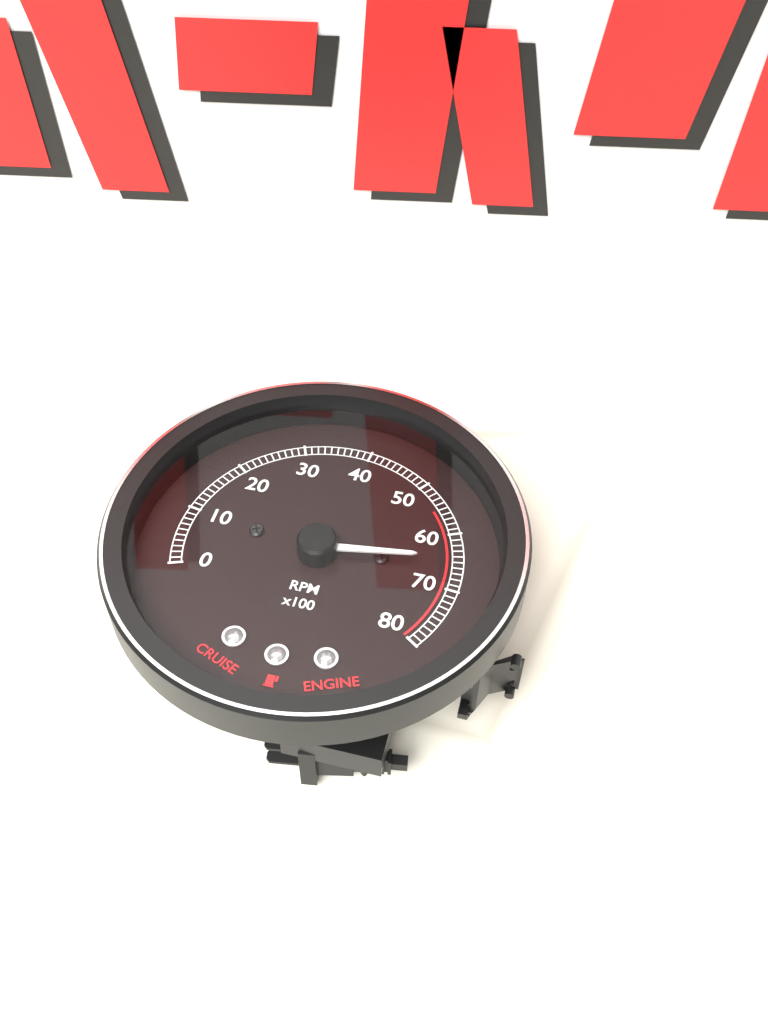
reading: 6500 RPM
